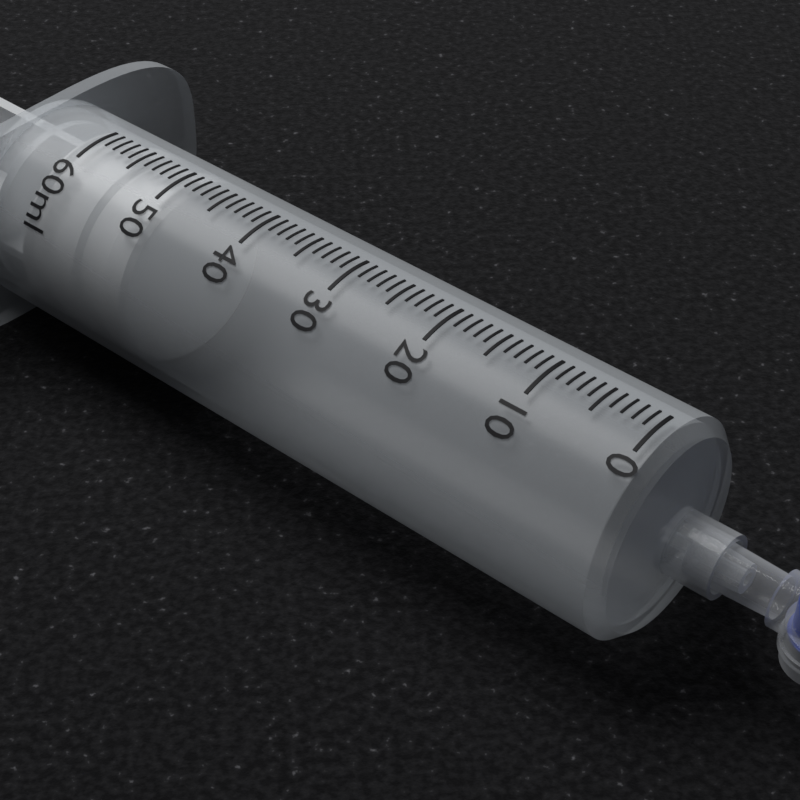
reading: 49 ml
